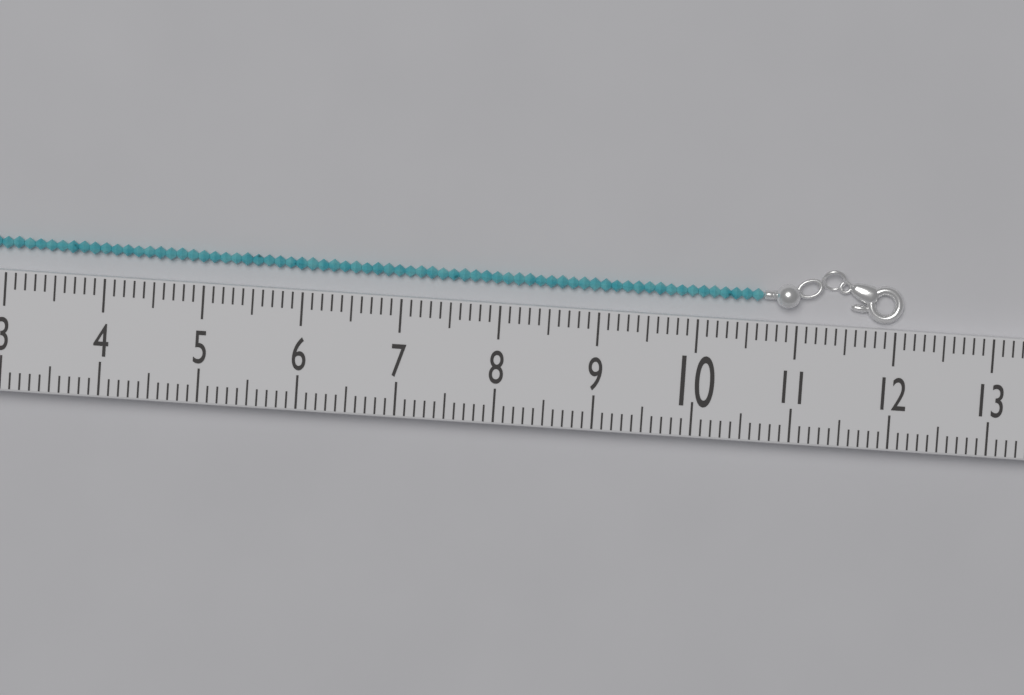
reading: 12.1 (no unit)
